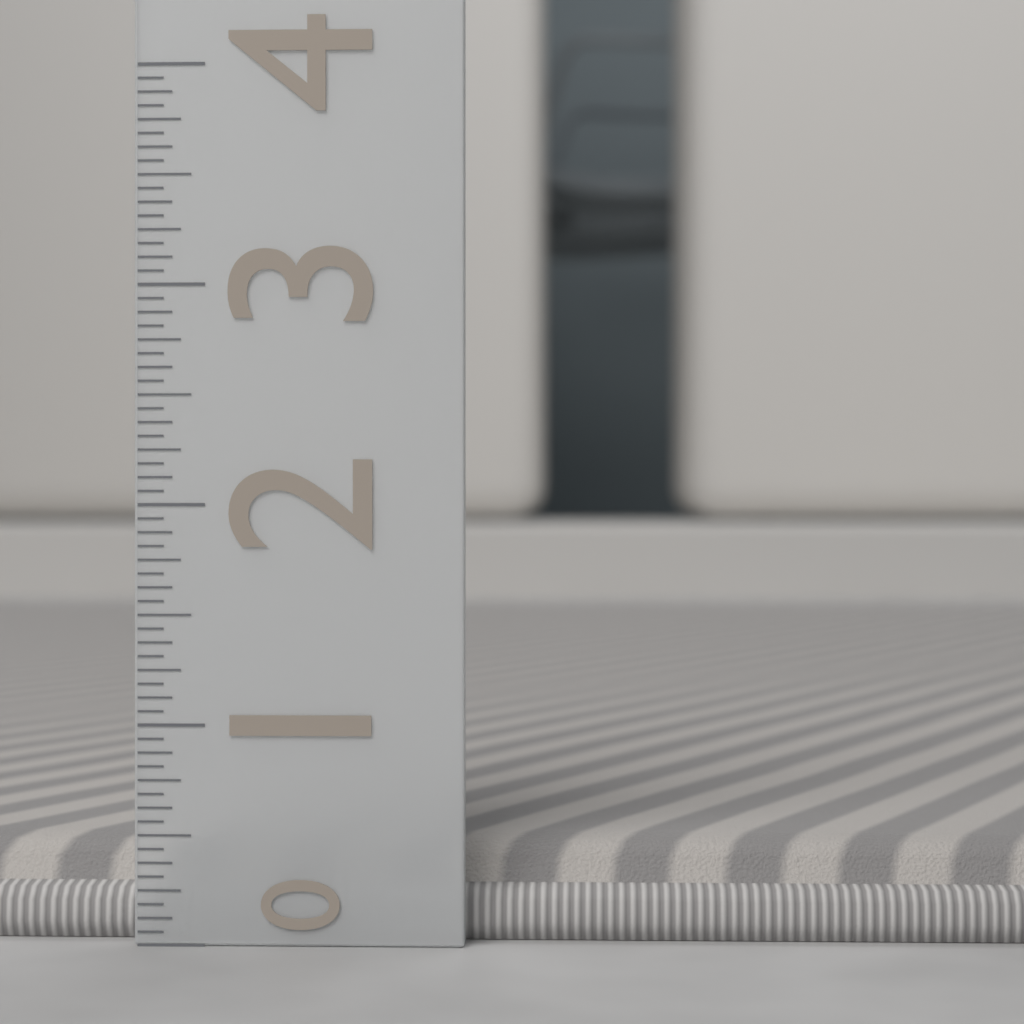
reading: 0.4375 (no unit)
